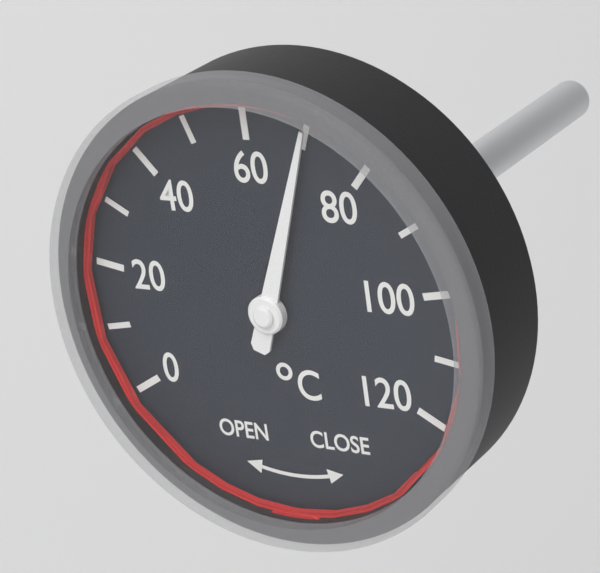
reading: 70 °C
